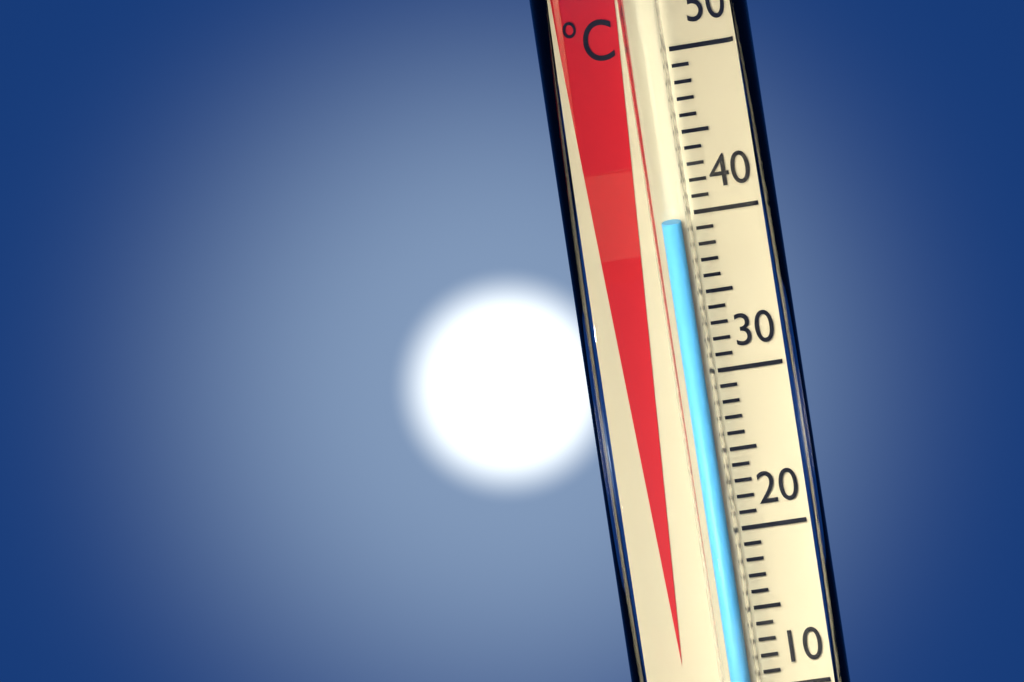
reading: 40 °C
